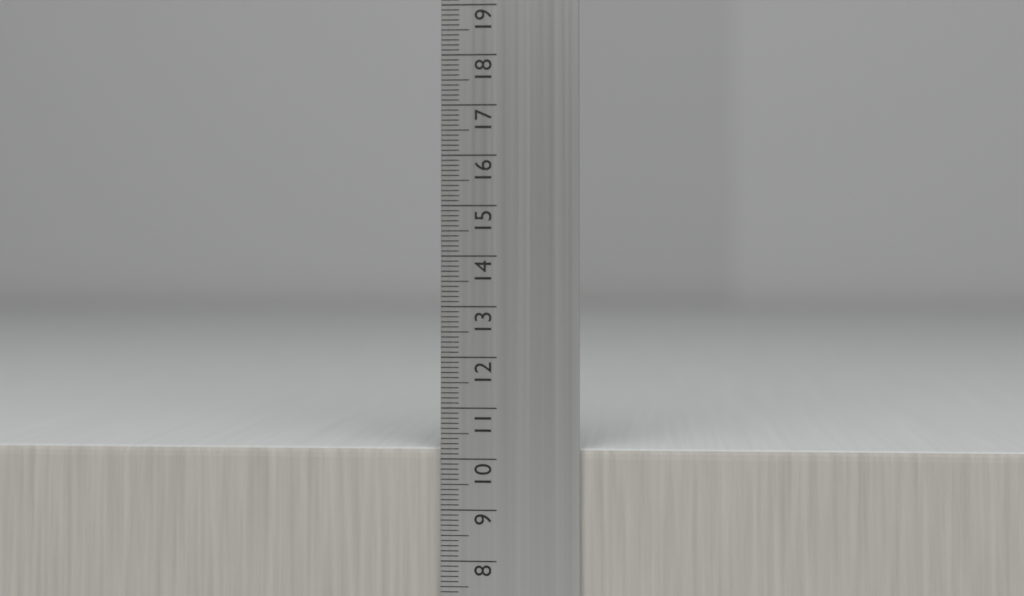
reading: 10.2 cm
